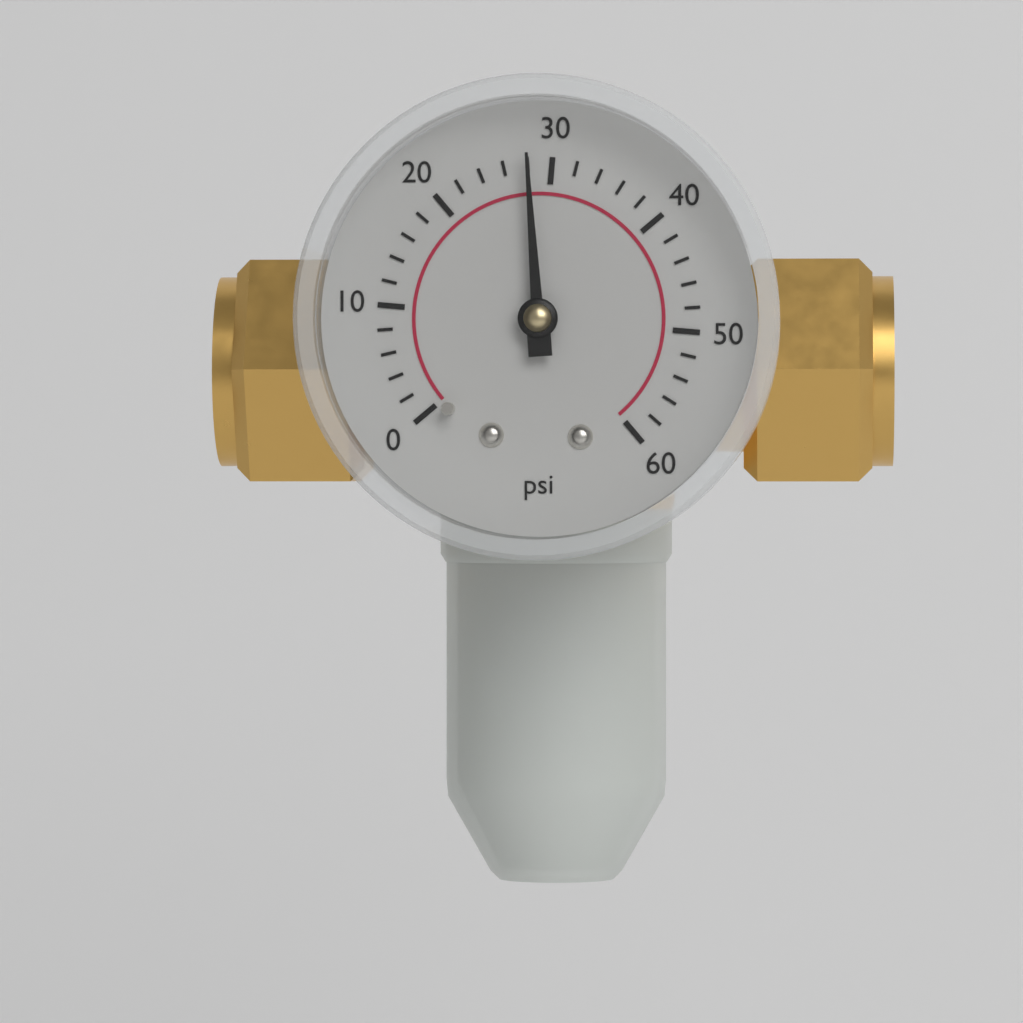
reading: 28 psi
